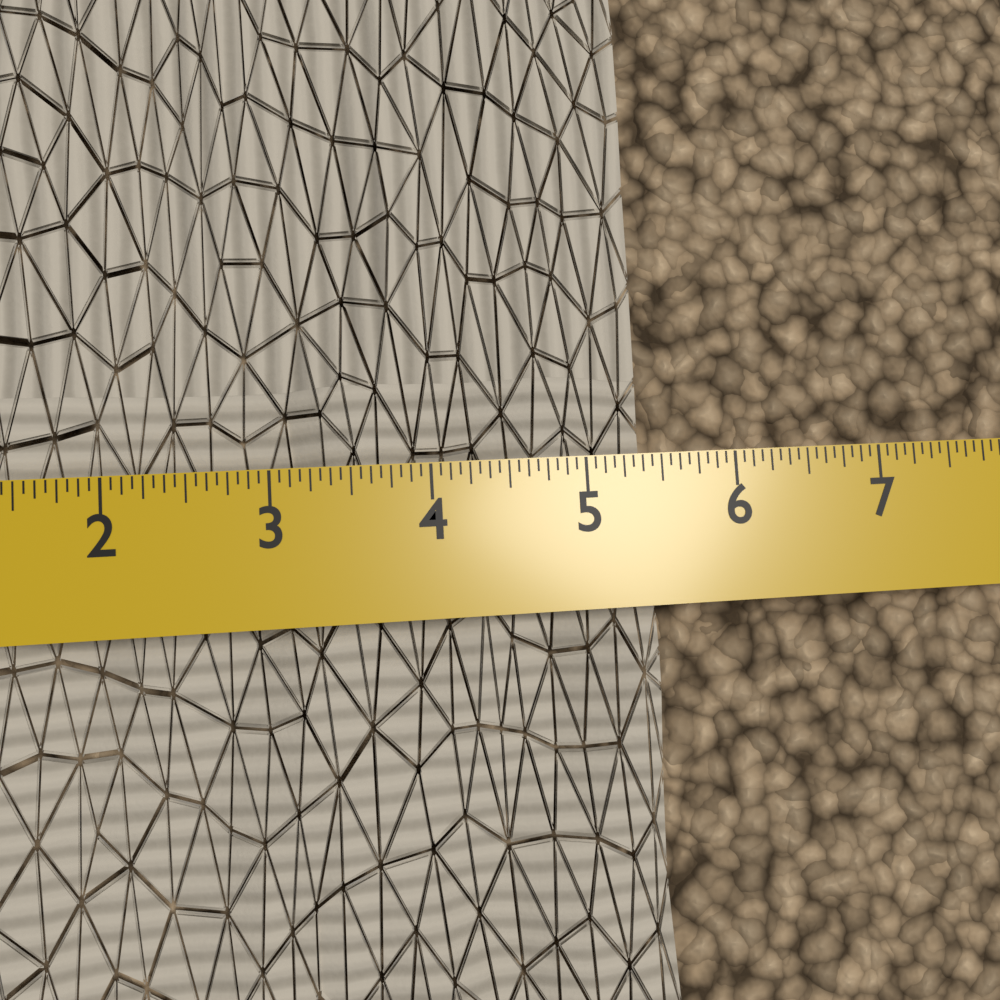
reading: 5.4375 in
